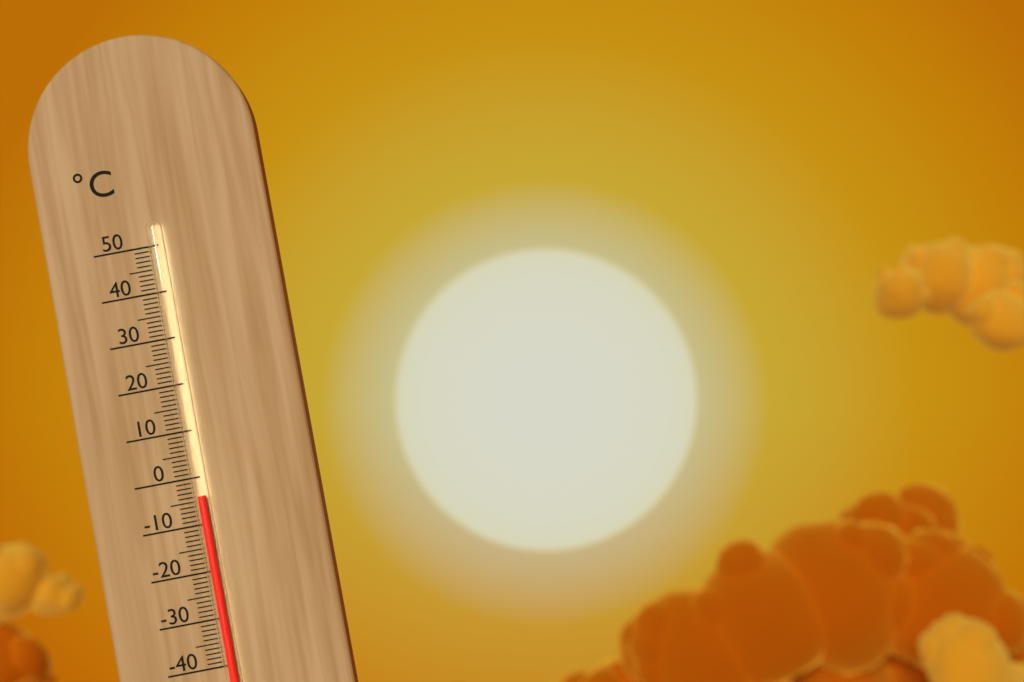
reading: -4 °C
